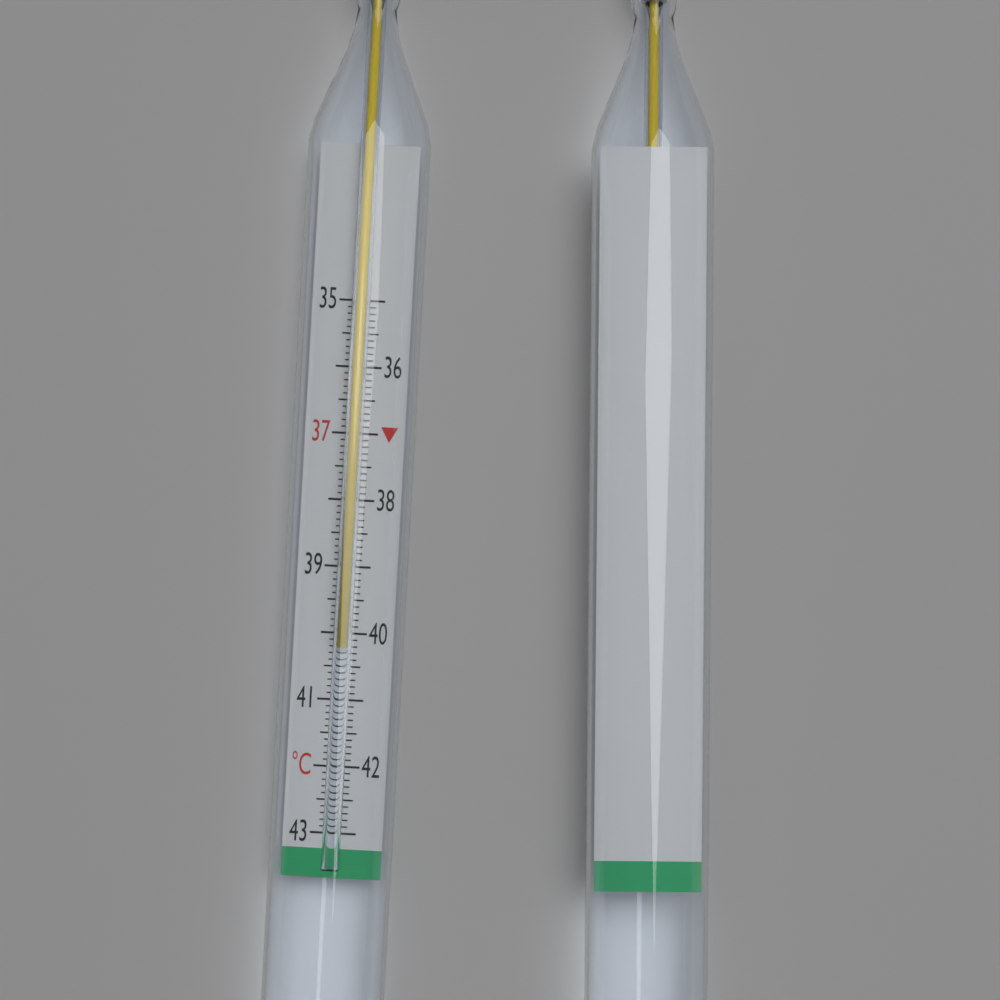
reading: 40.2 °C
